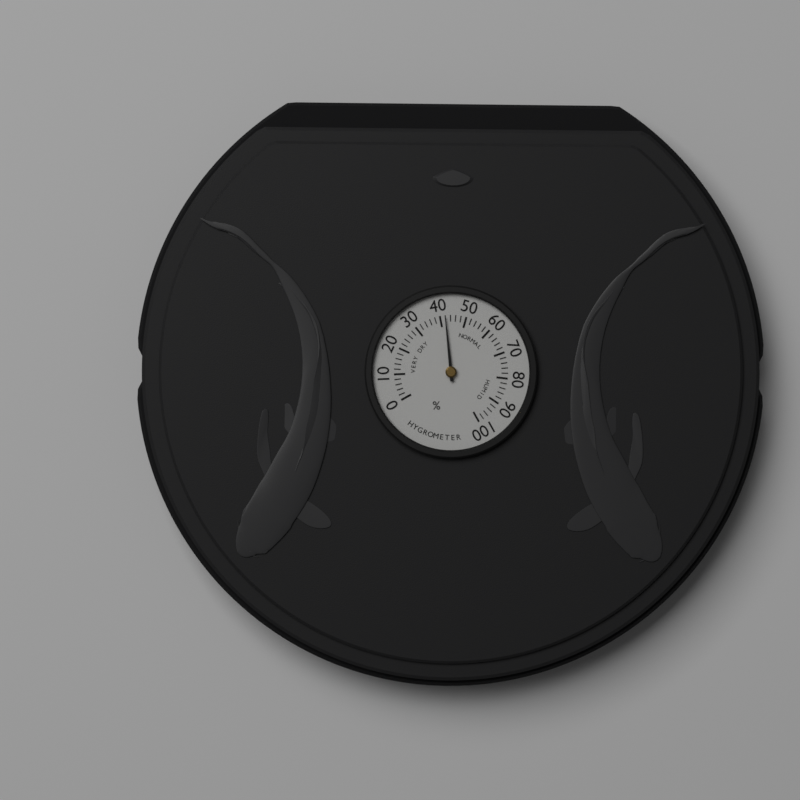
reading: 42 %
